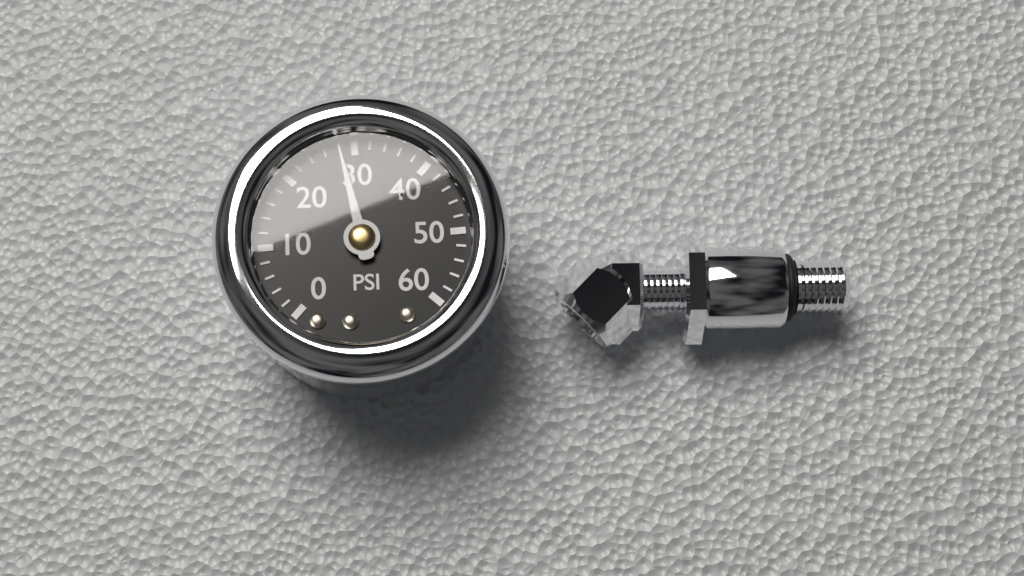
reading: 28 psi
